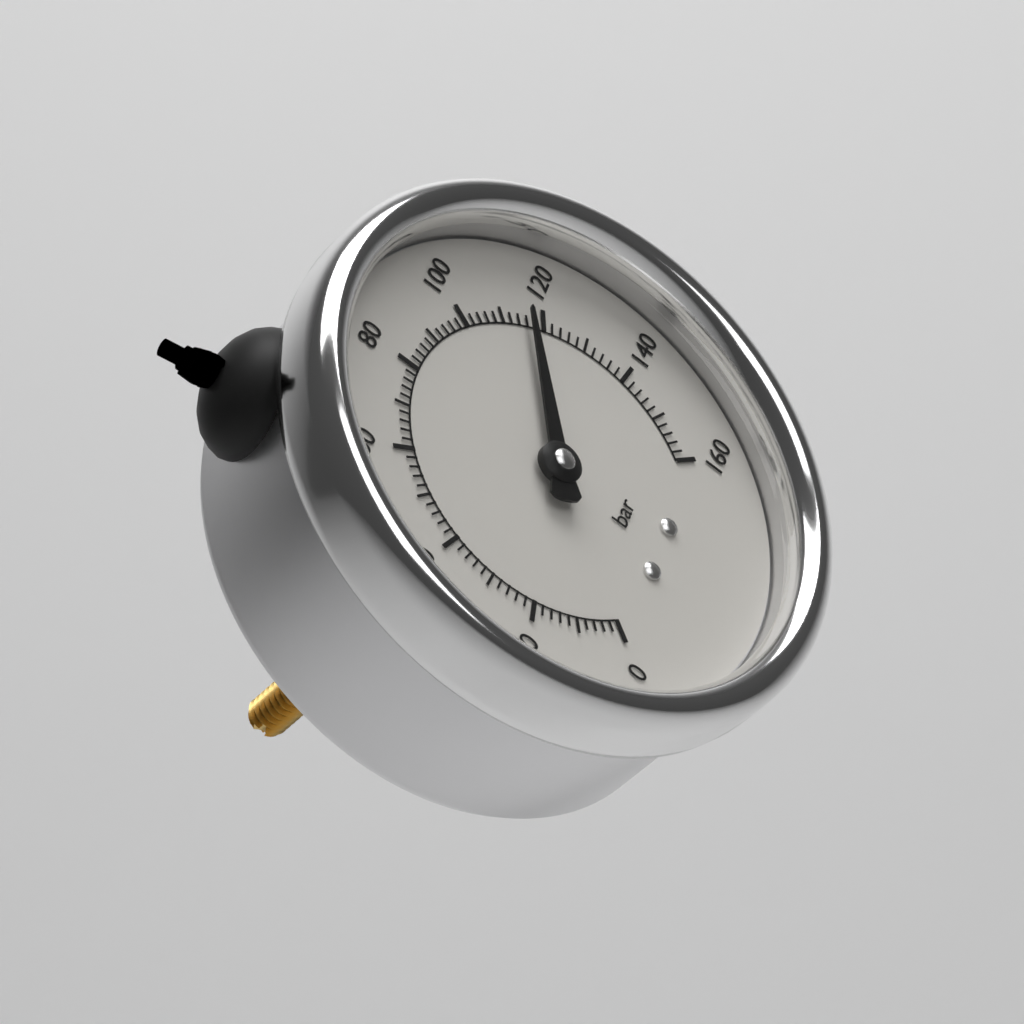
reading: 116 bar
